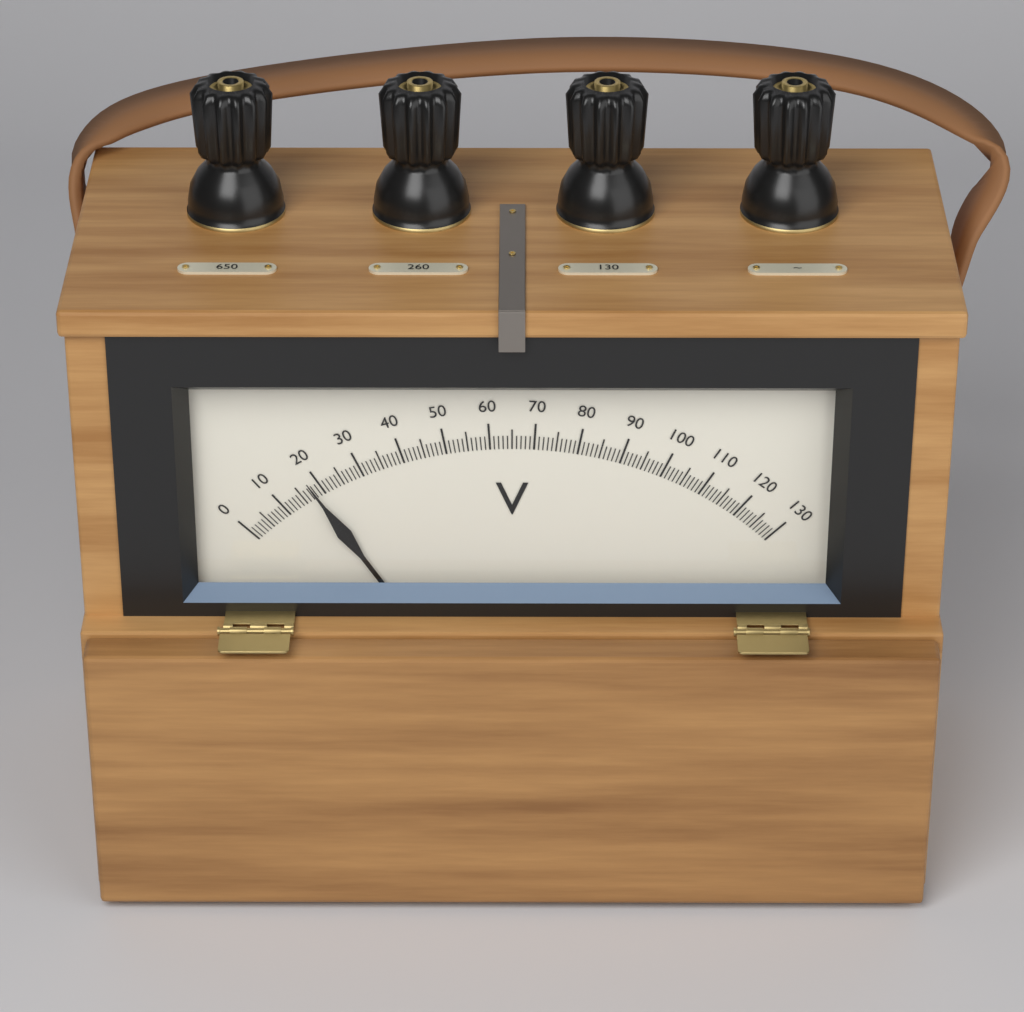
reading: 18 V
